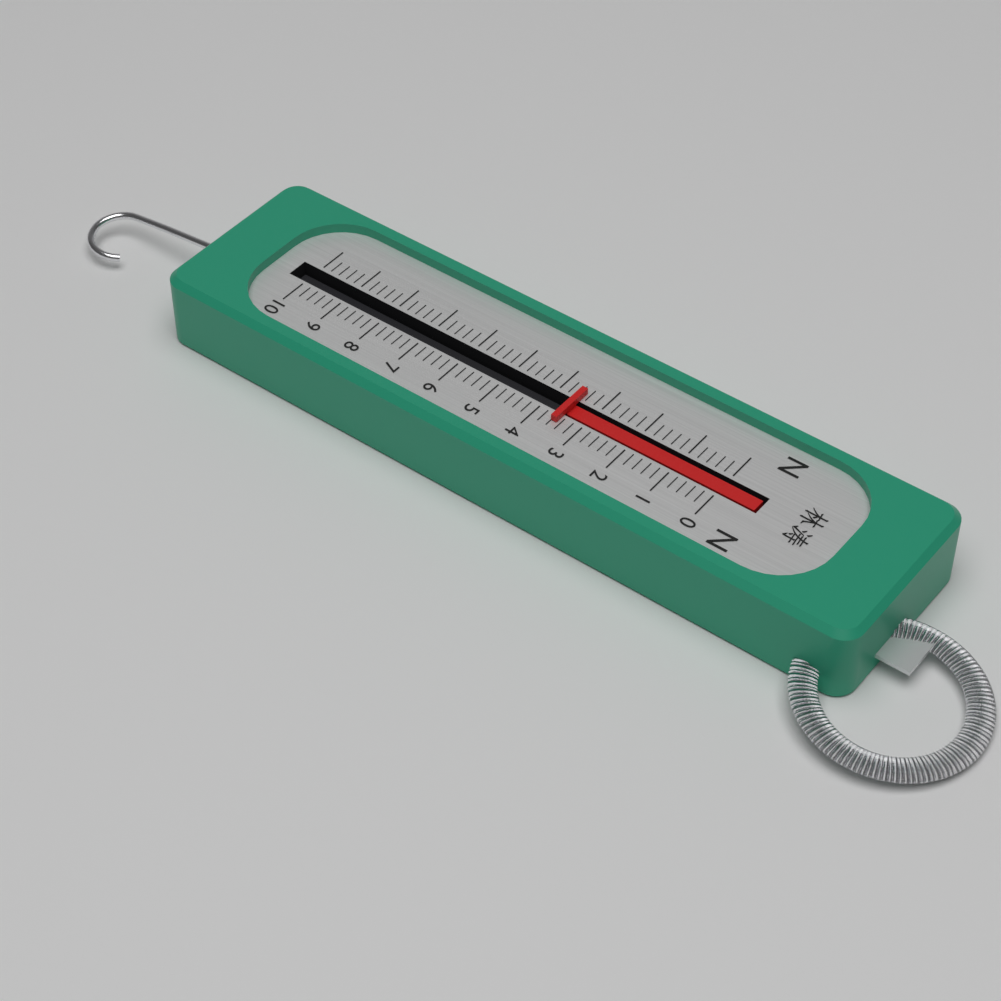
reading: 3.6 N
